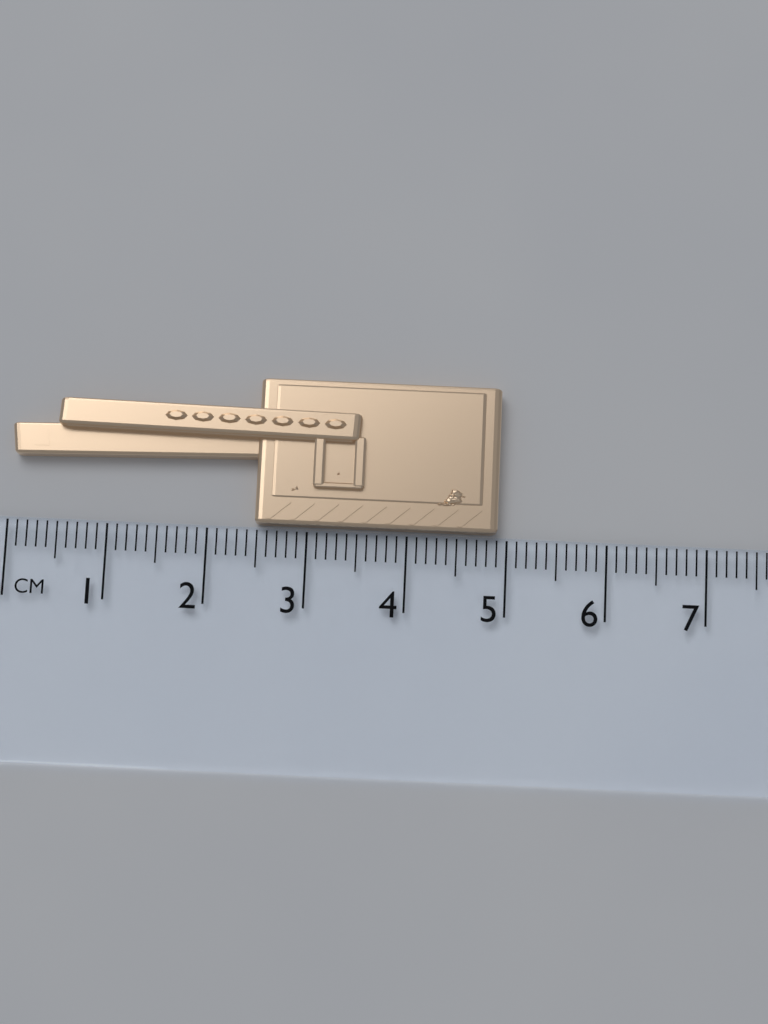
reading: 4.9 cm
